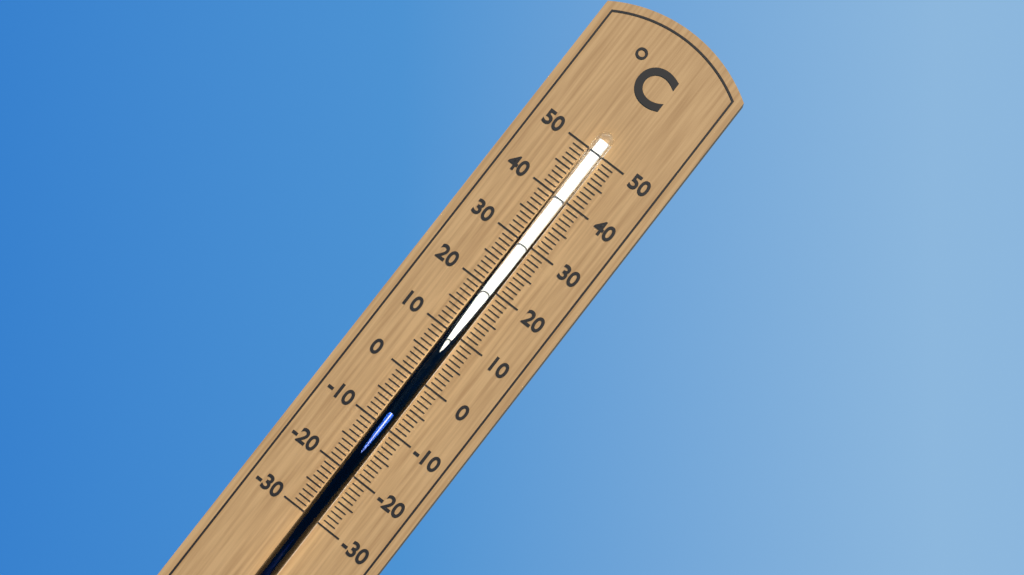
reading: -7 °C
